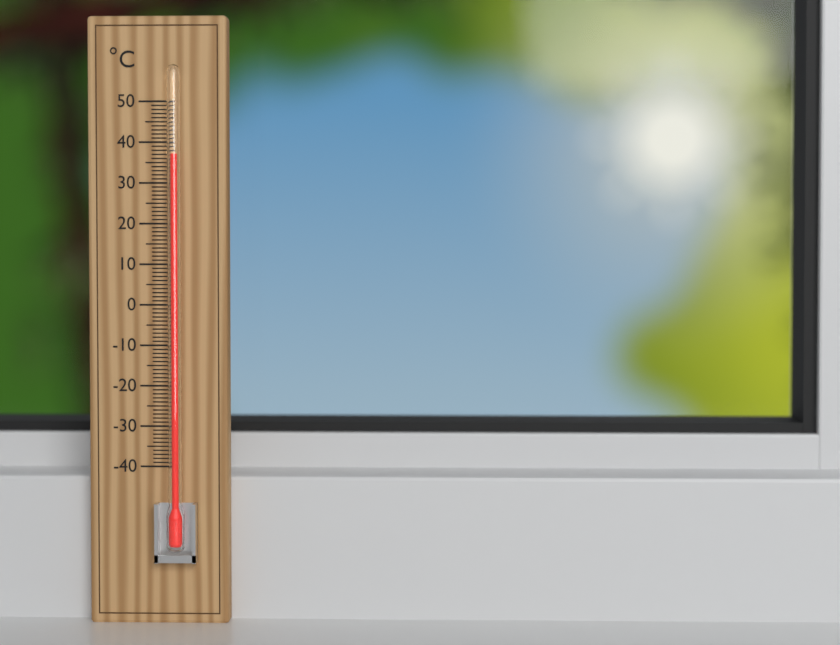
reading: 37 °C
